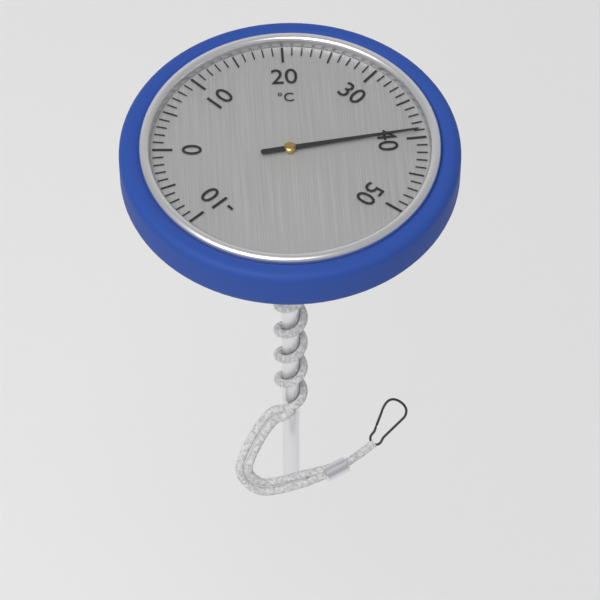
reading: 39 °C
